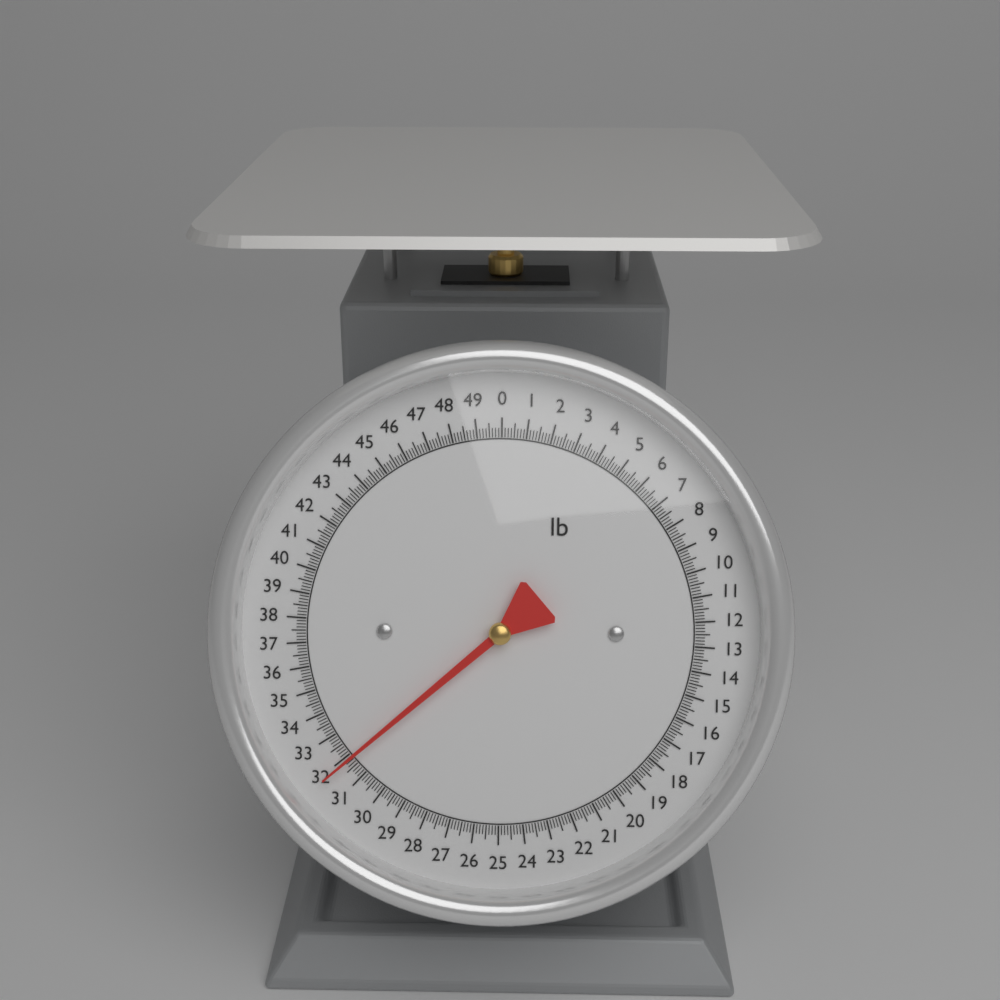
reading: 31.875 lb
